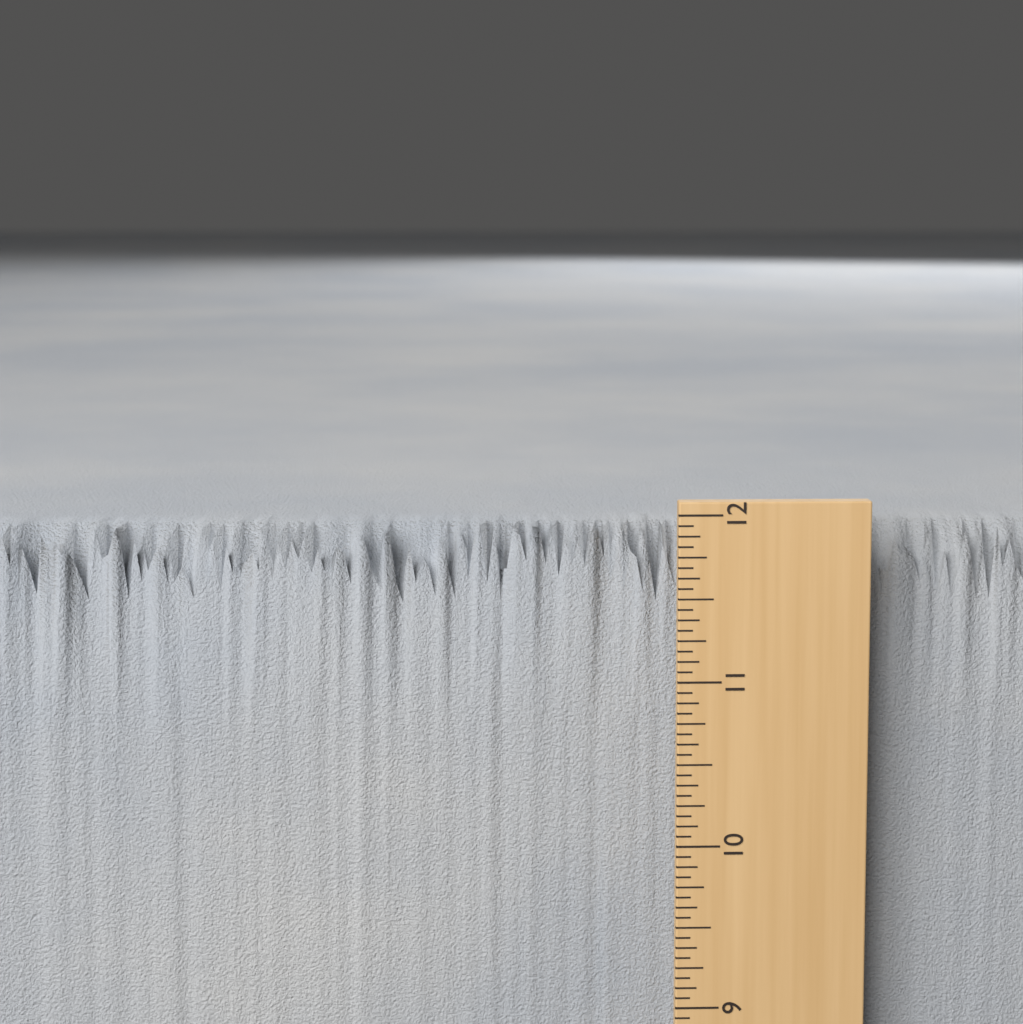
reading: 11.8750 in
